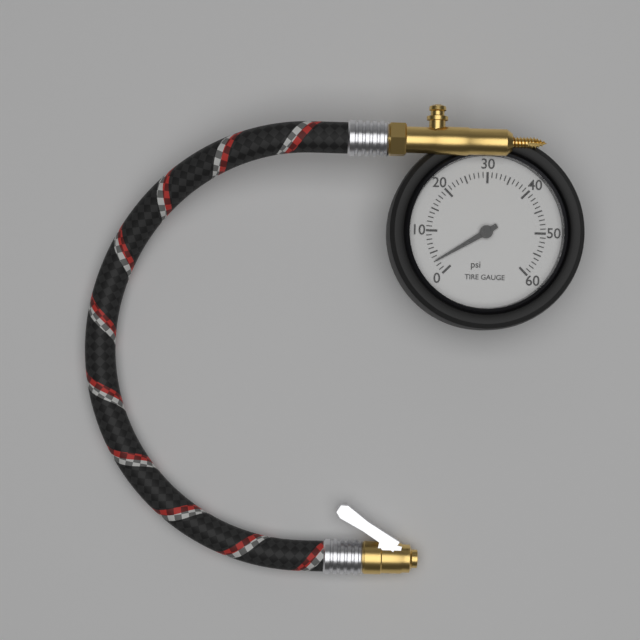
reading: 3 psi
